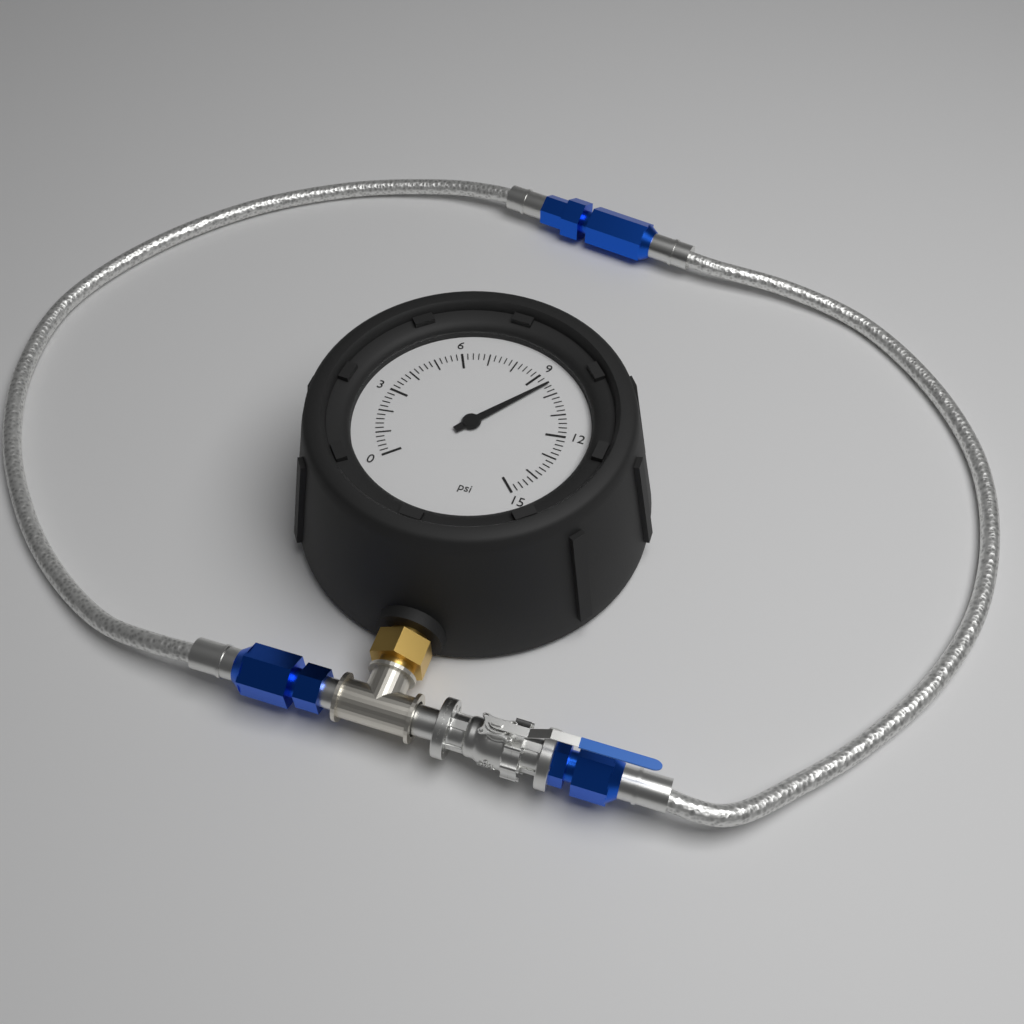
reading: 9.5 psi
